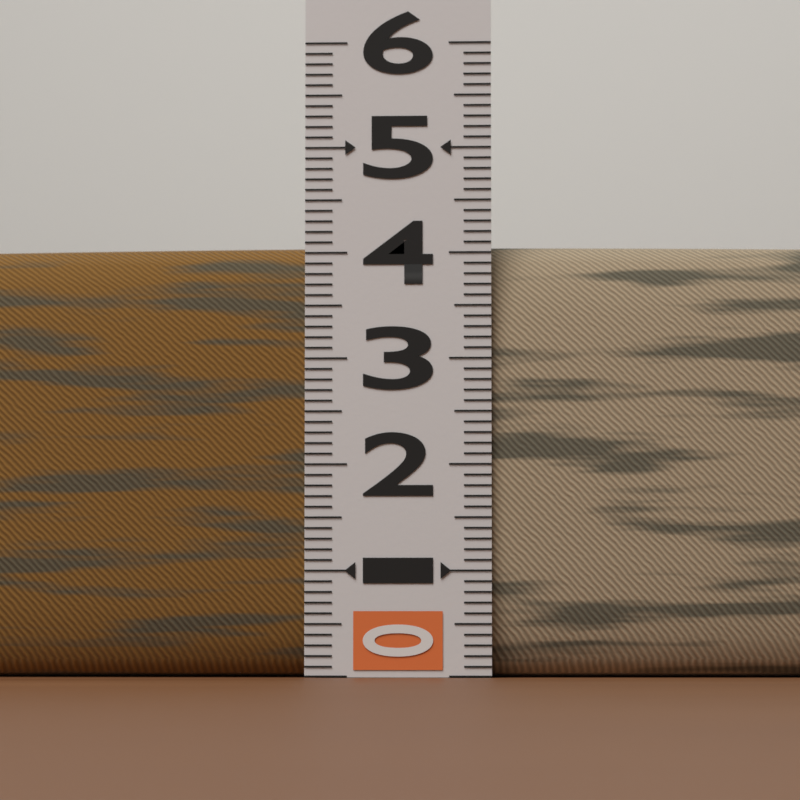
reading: 4.1 (no unit)
